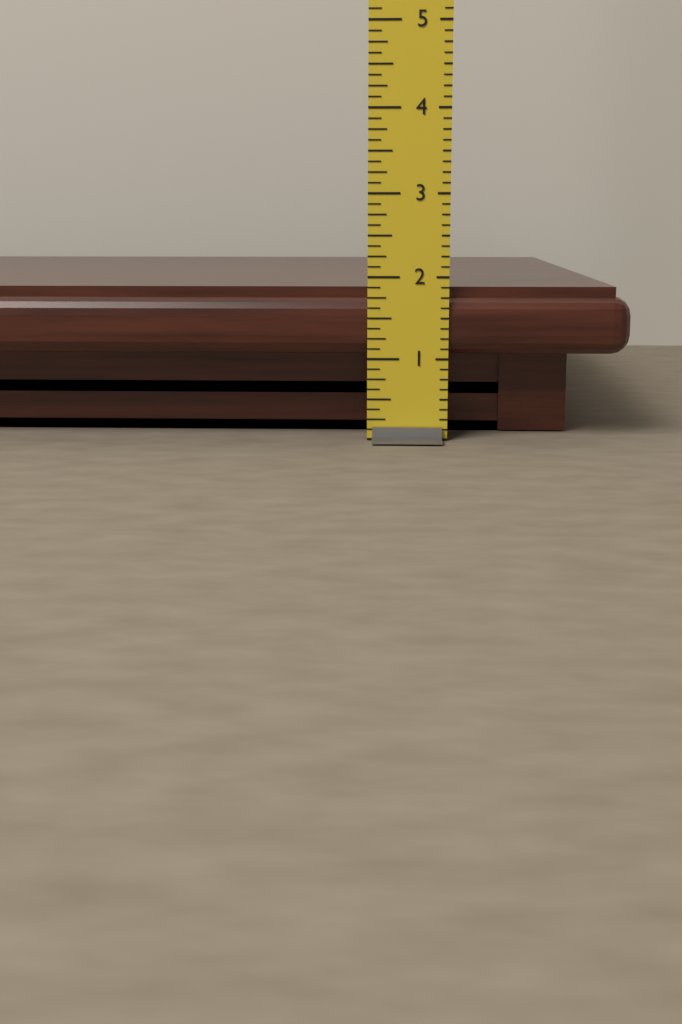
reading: 1.875 in
